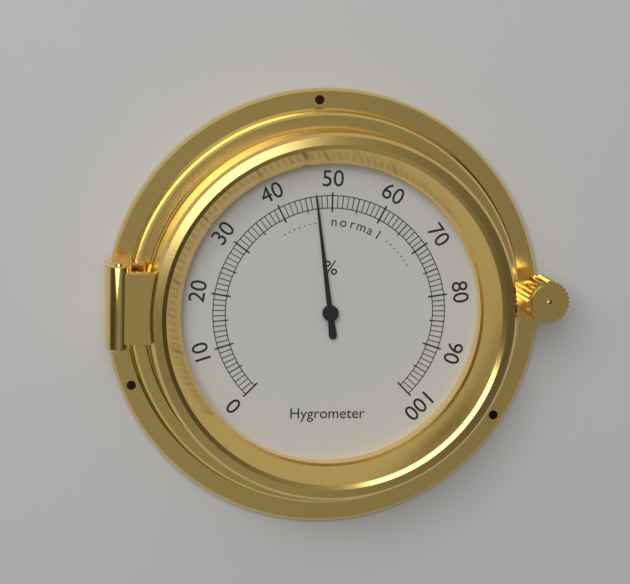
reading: 47 %
